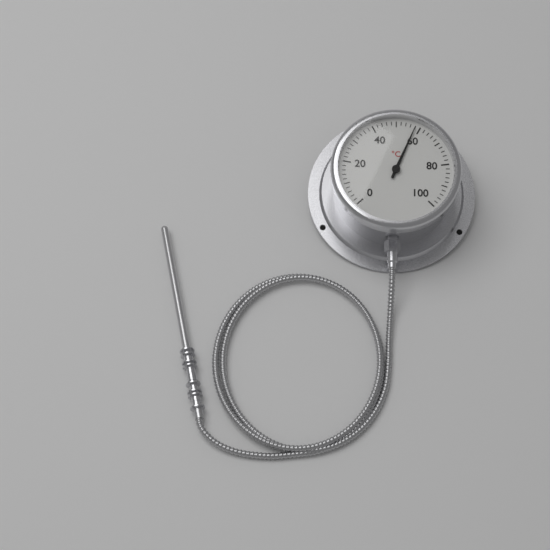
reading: 58 °C
